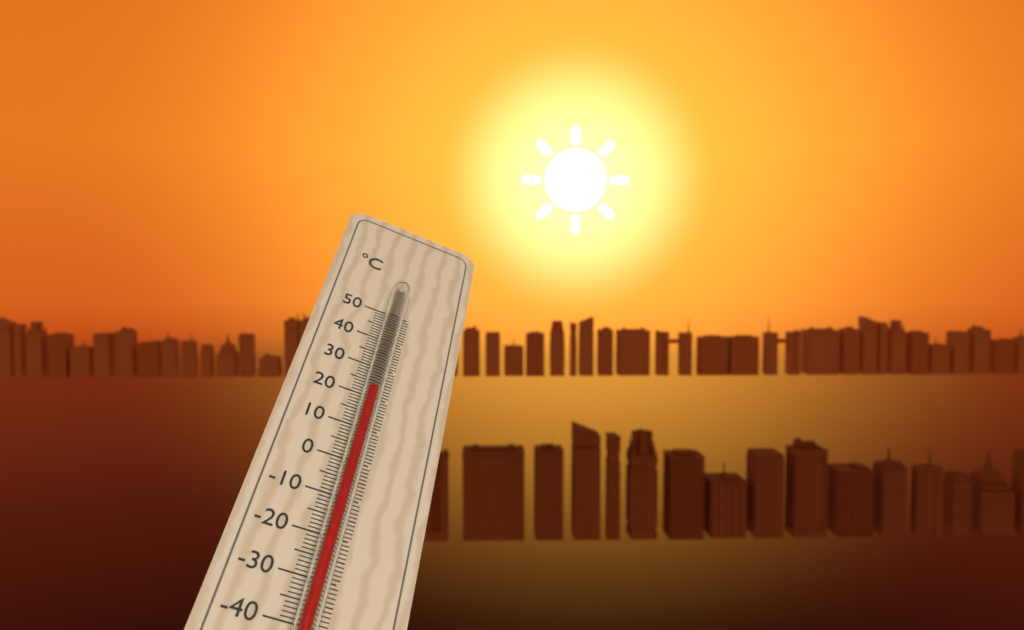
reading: 20 °C
